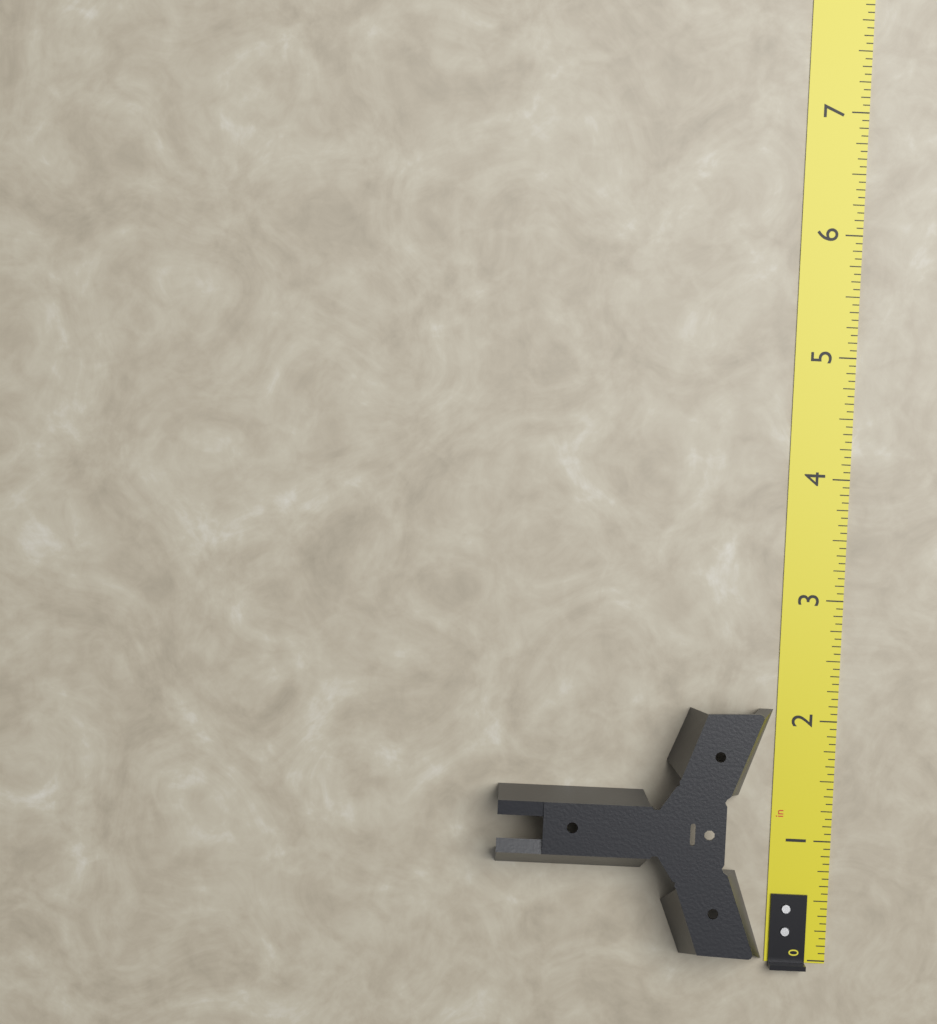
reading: 2.1250 in
